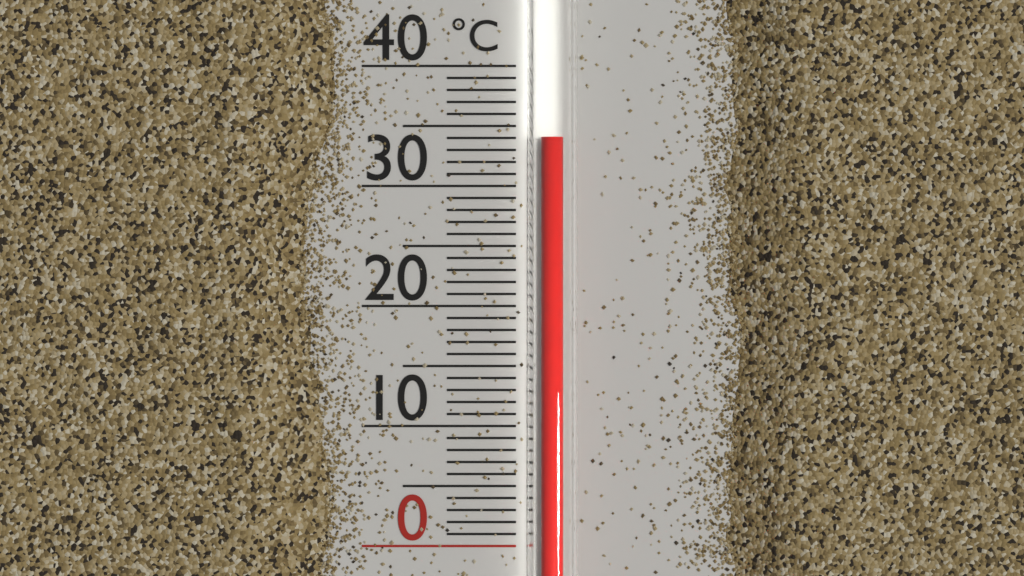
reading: 34 °C
